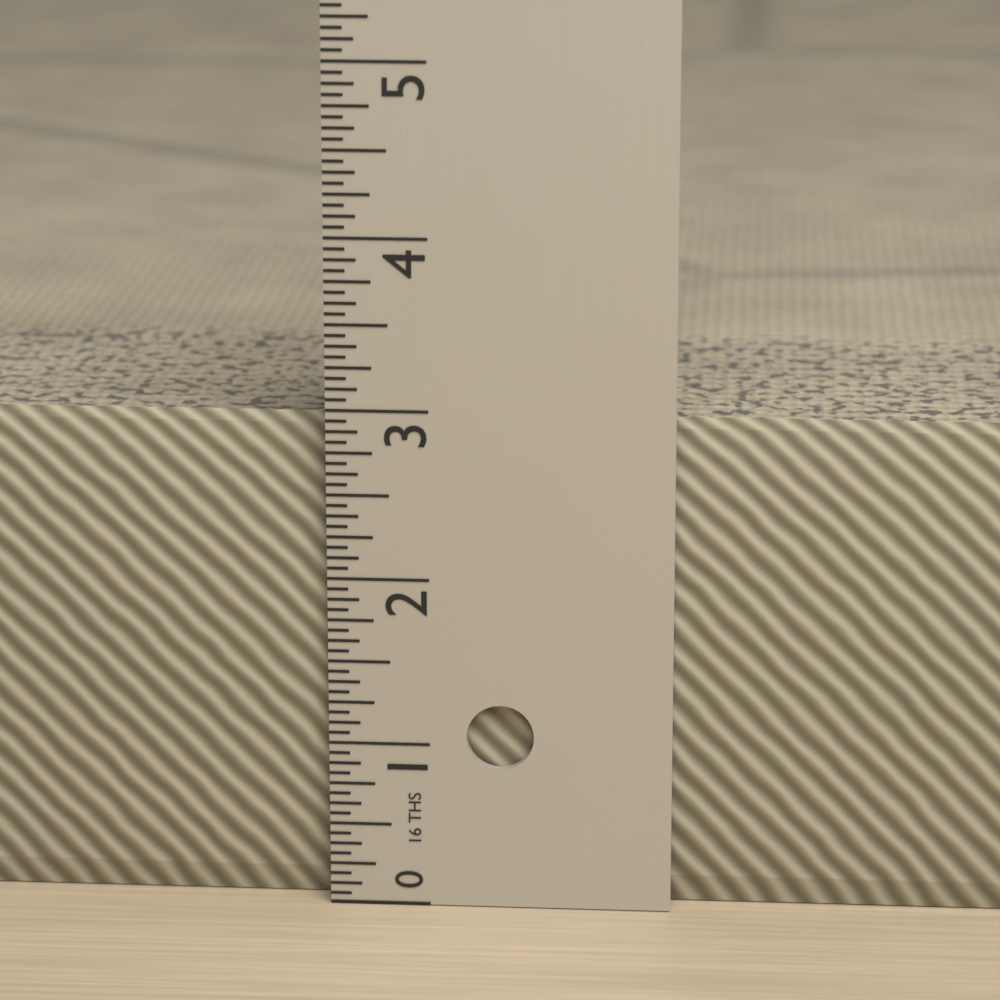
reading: 2.9375 in
